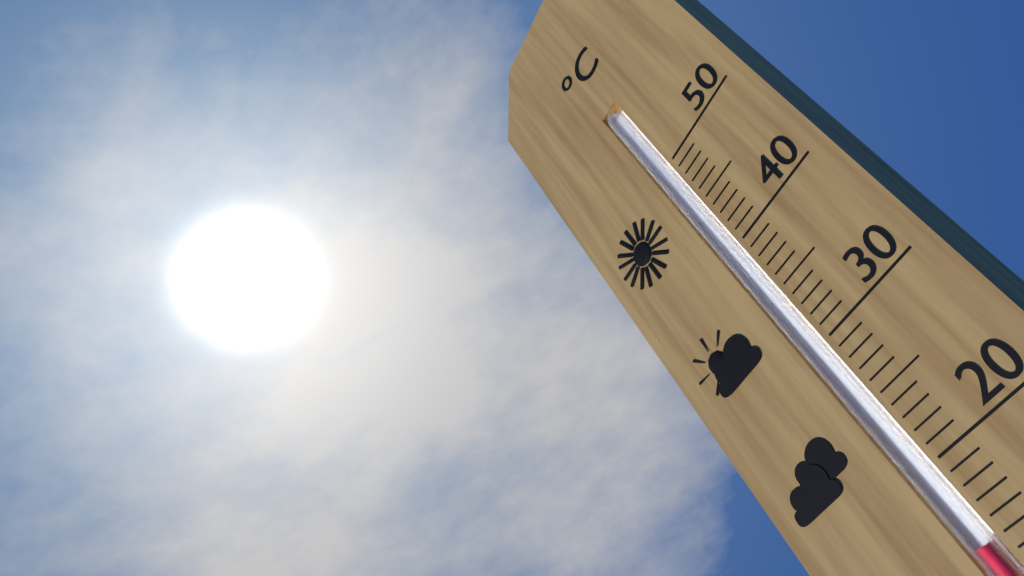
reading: 15 °C
